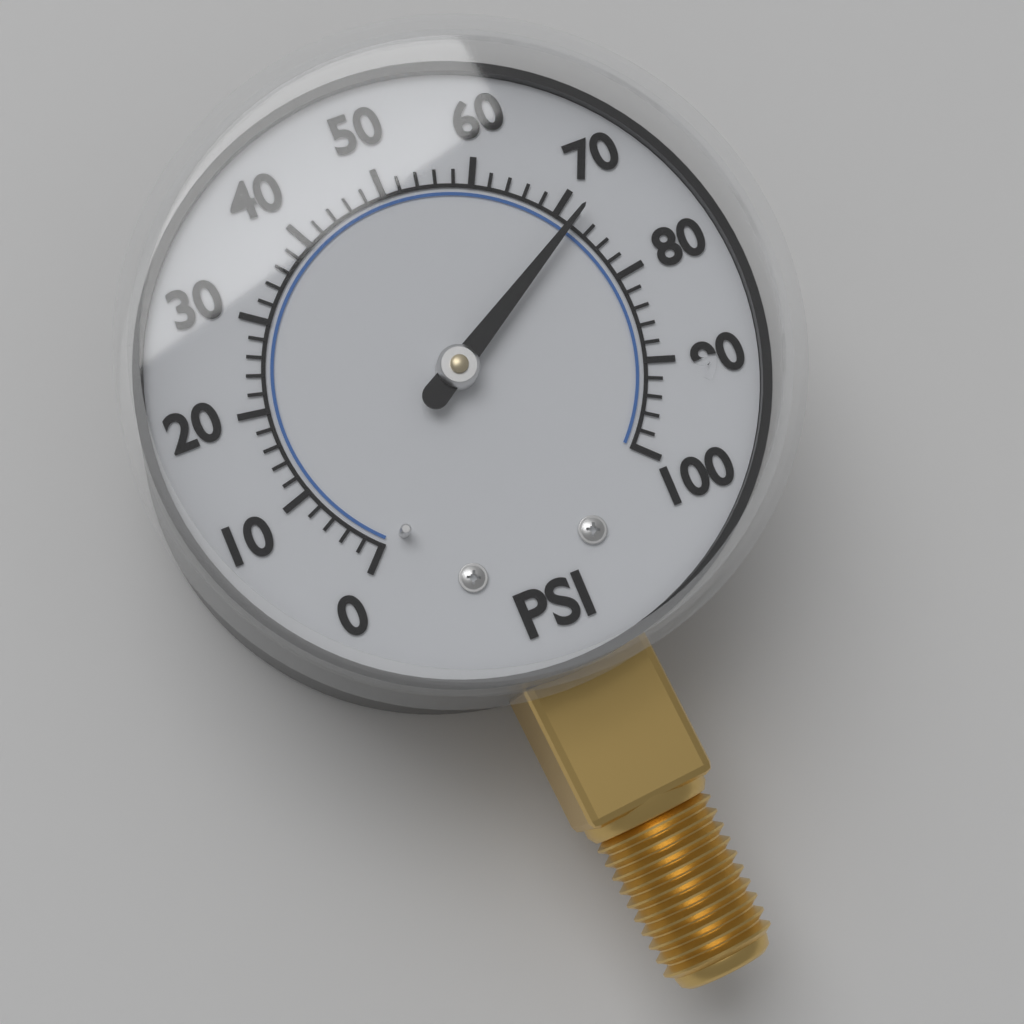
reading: 72 psi
